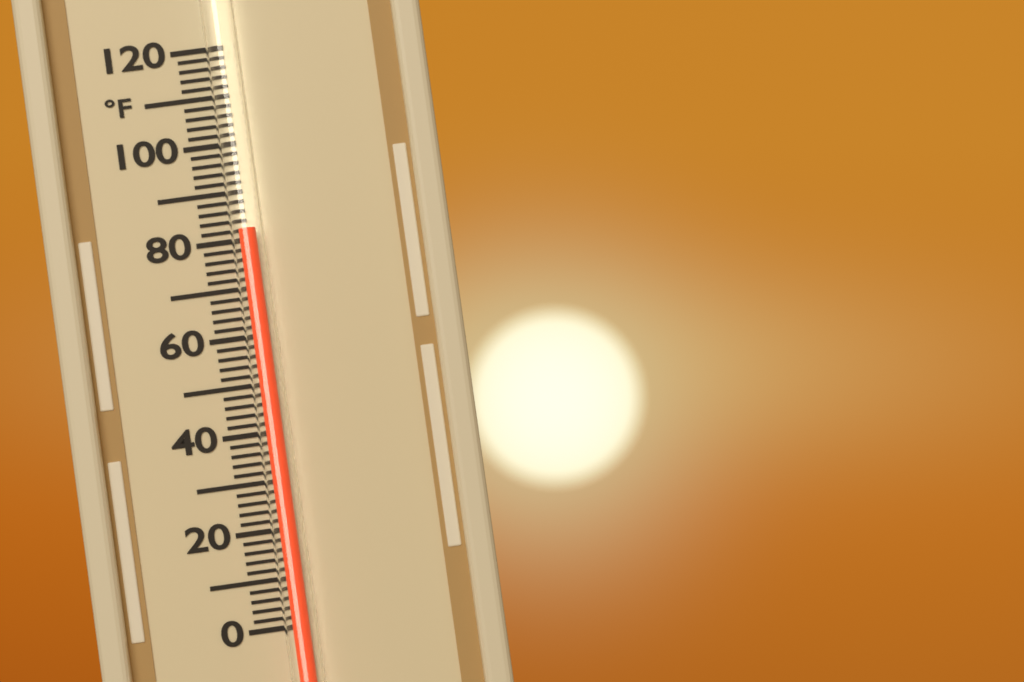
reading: 82 °F
